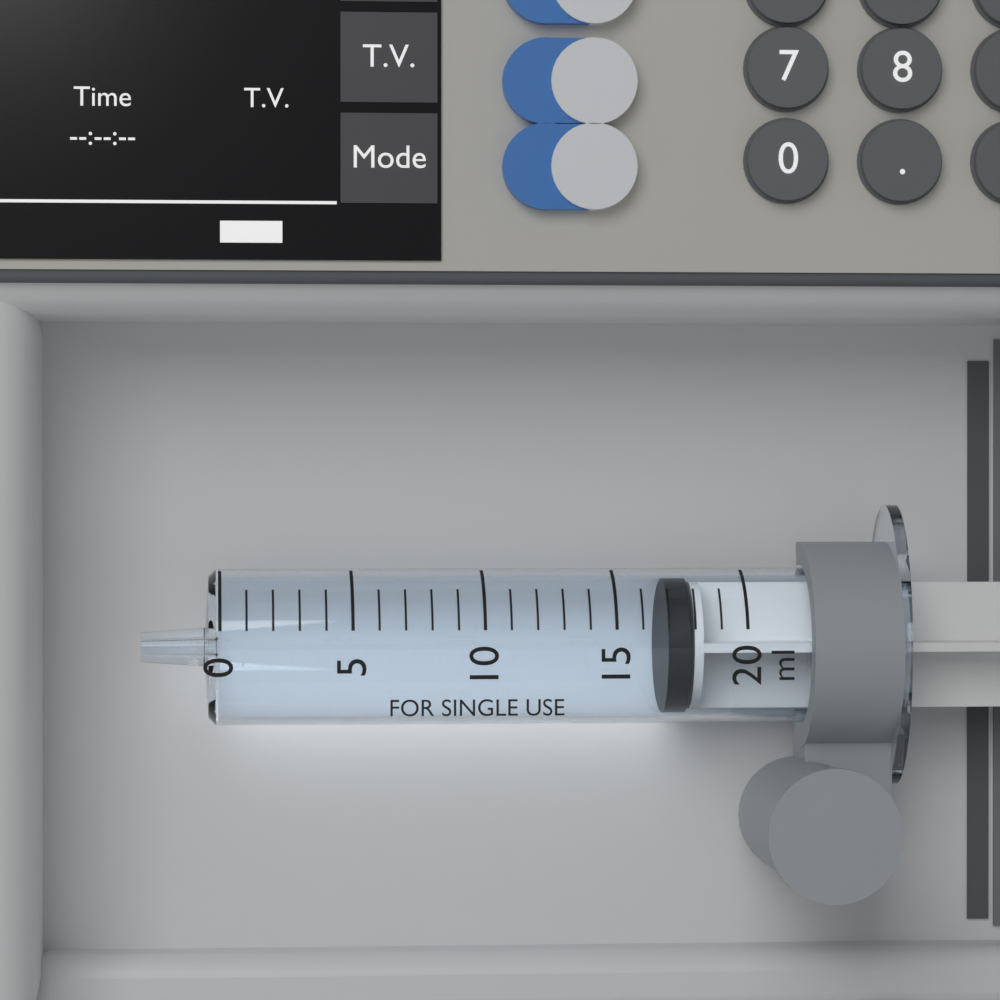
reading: 17 ml
